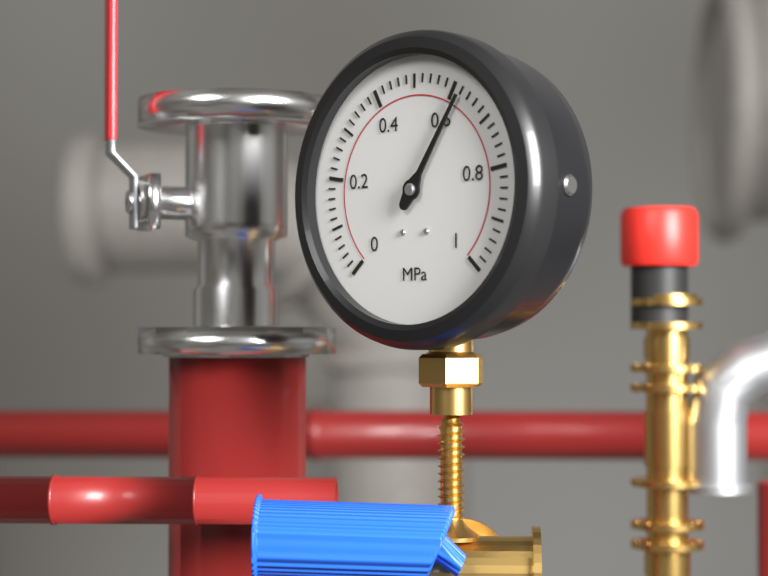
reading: 0.62 MPa
